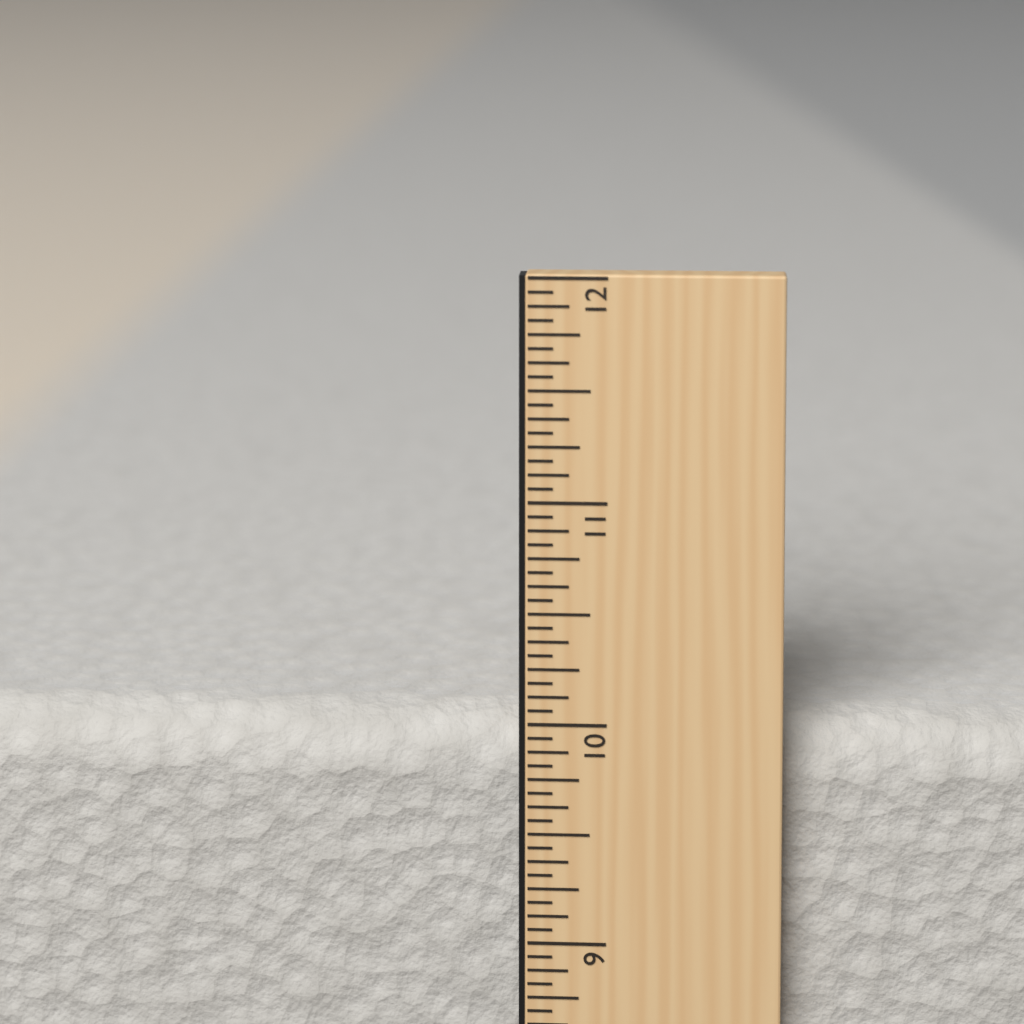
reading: 10.0000 in
